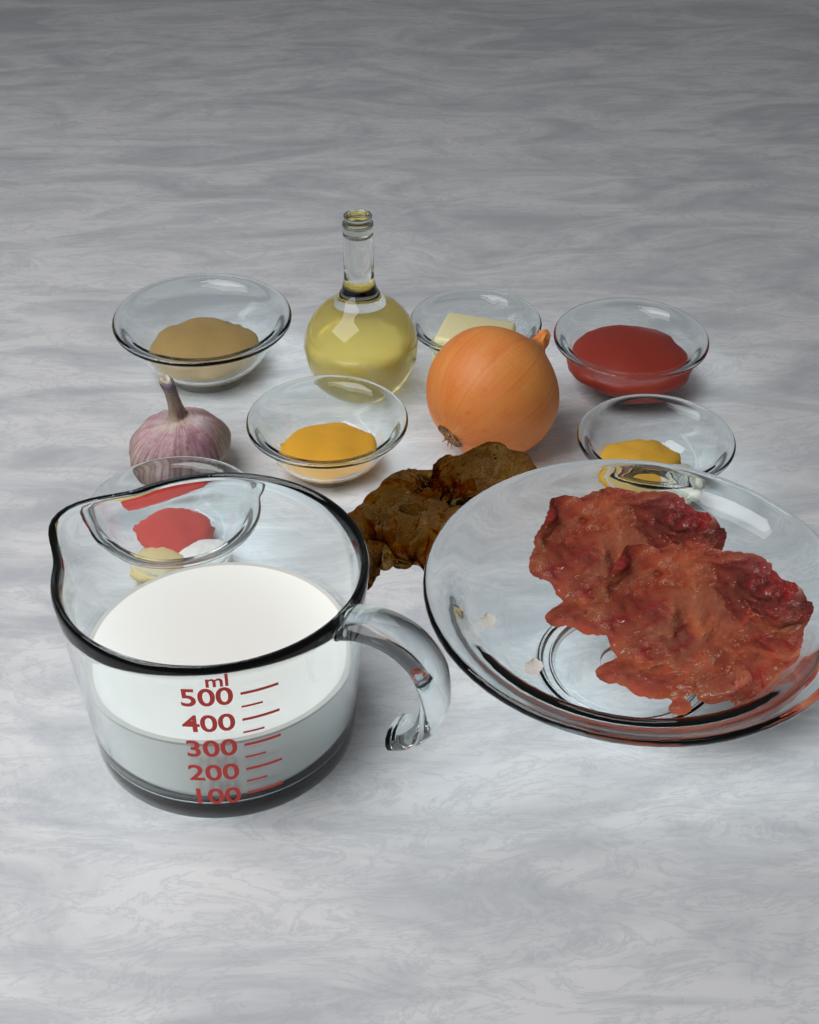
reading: 300 ml
